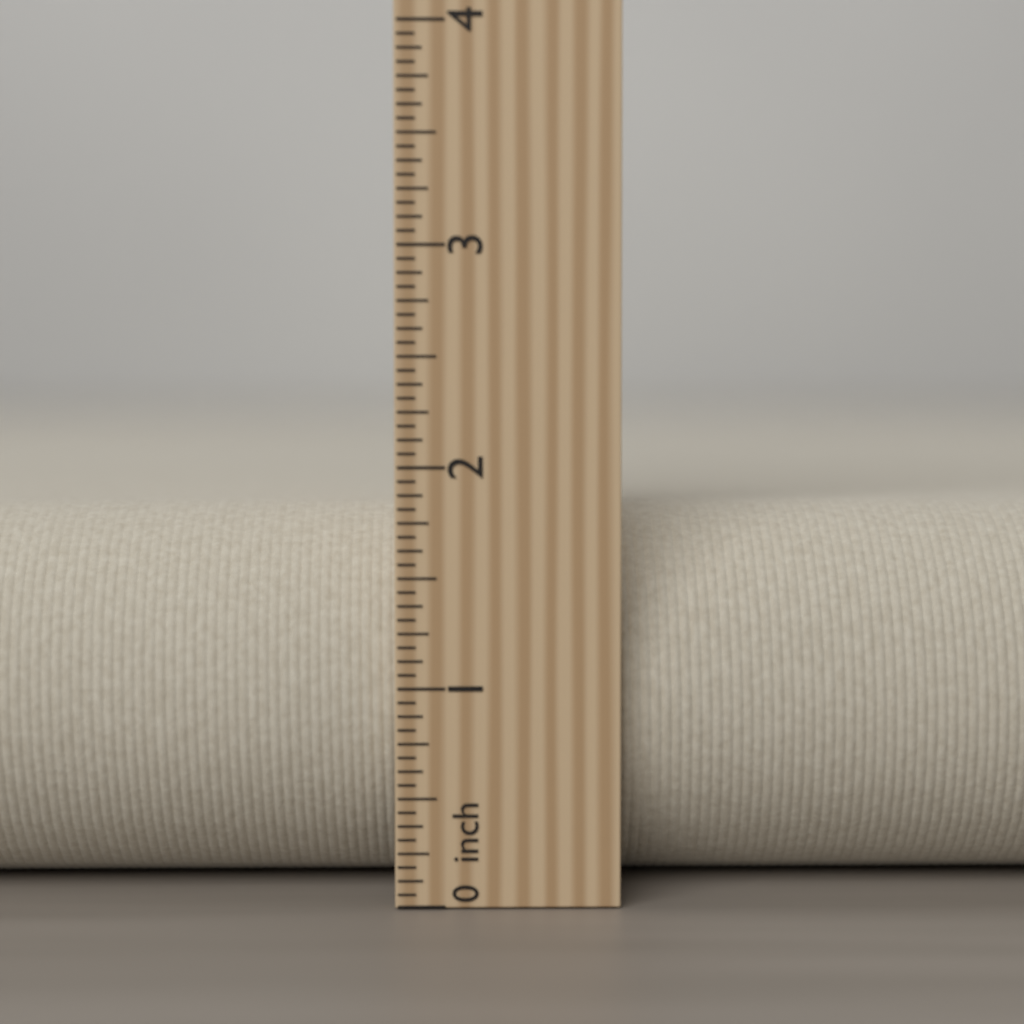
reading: 1.8125 inch
